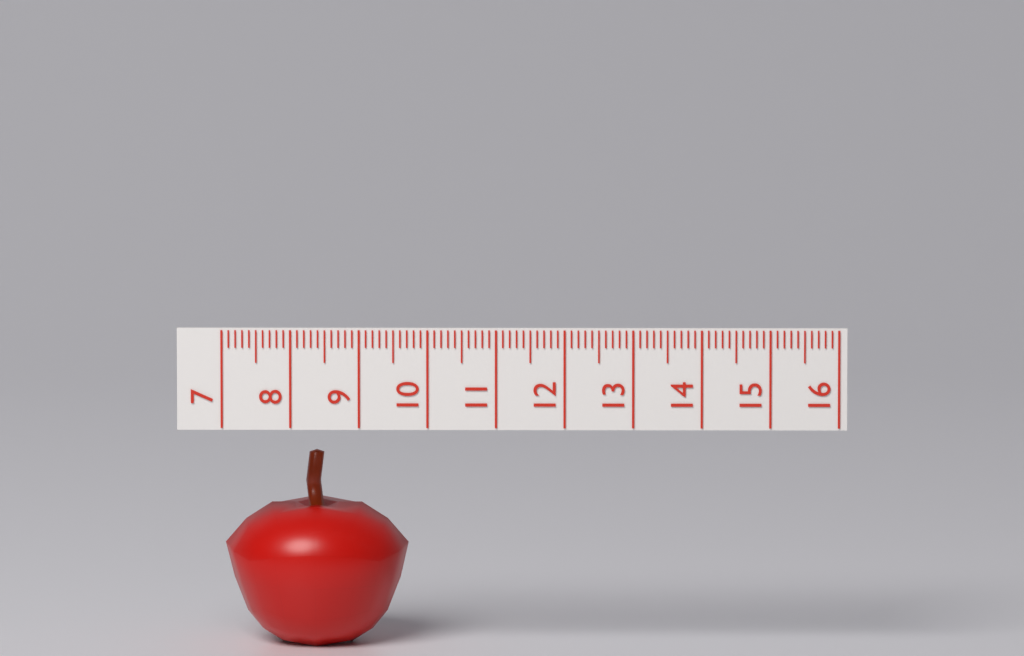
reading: 9.7 (no unit)
